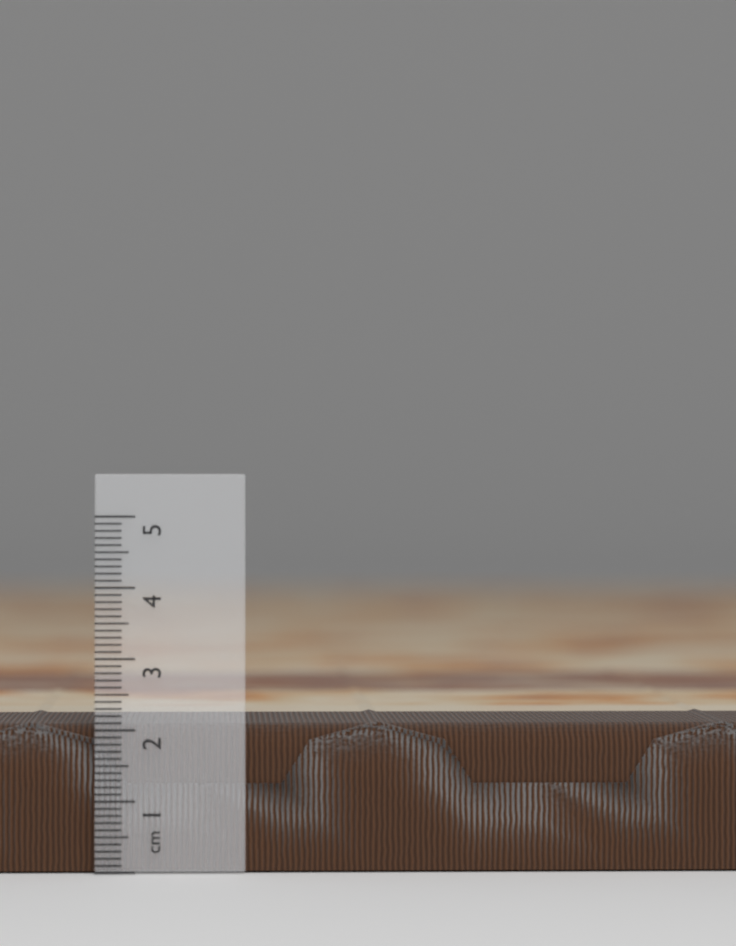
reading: 2.1 cm
